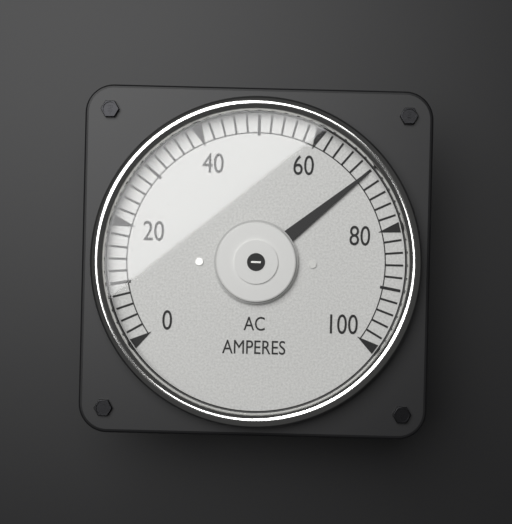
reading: 70 A
